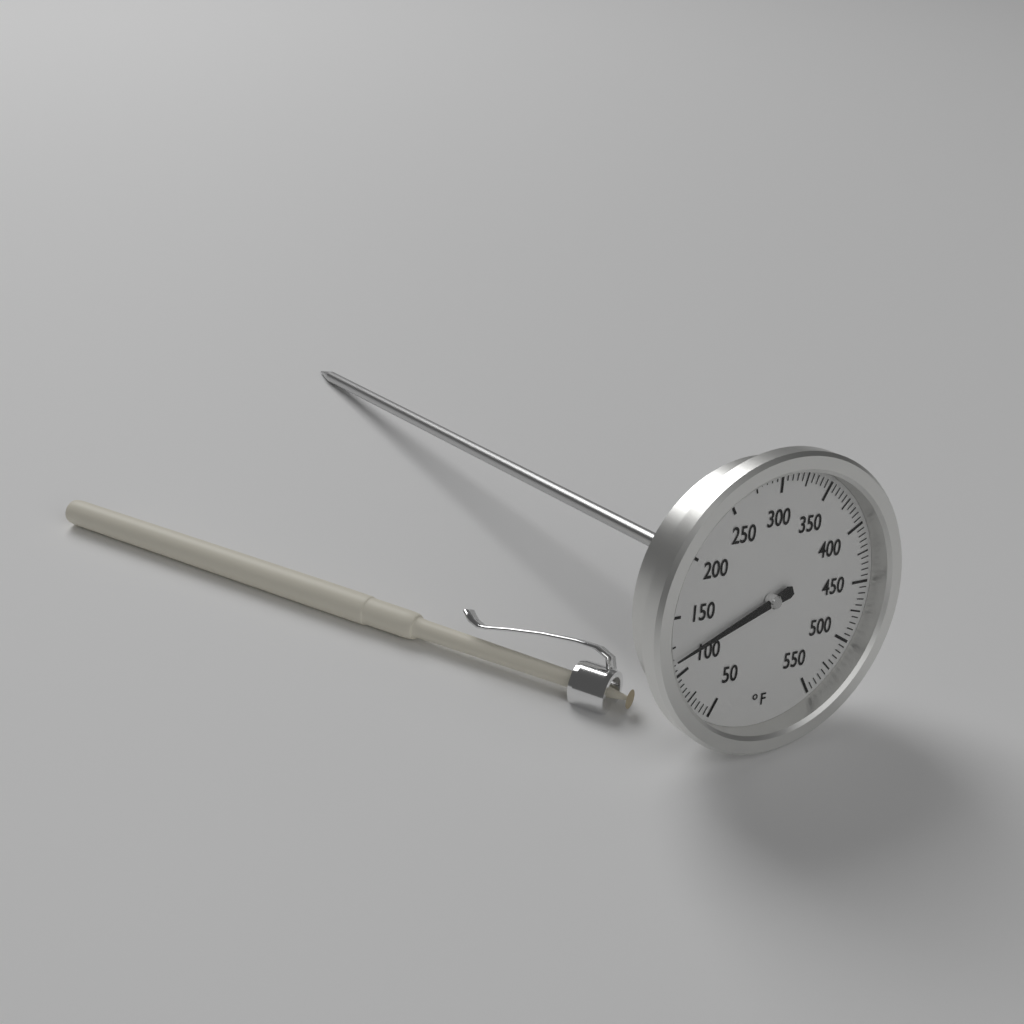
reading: 115 °F
